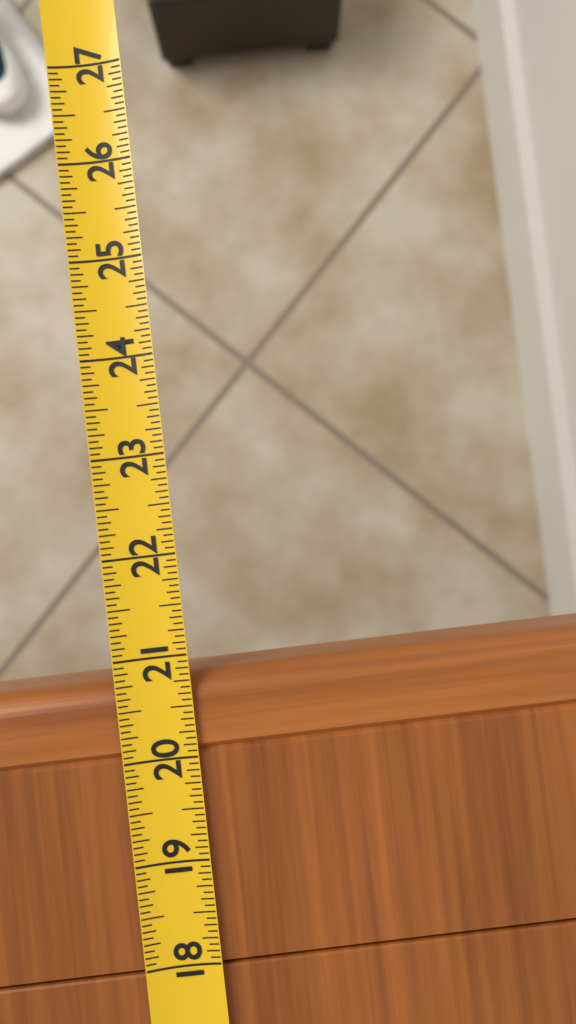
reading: 20.8125 (no unit)
